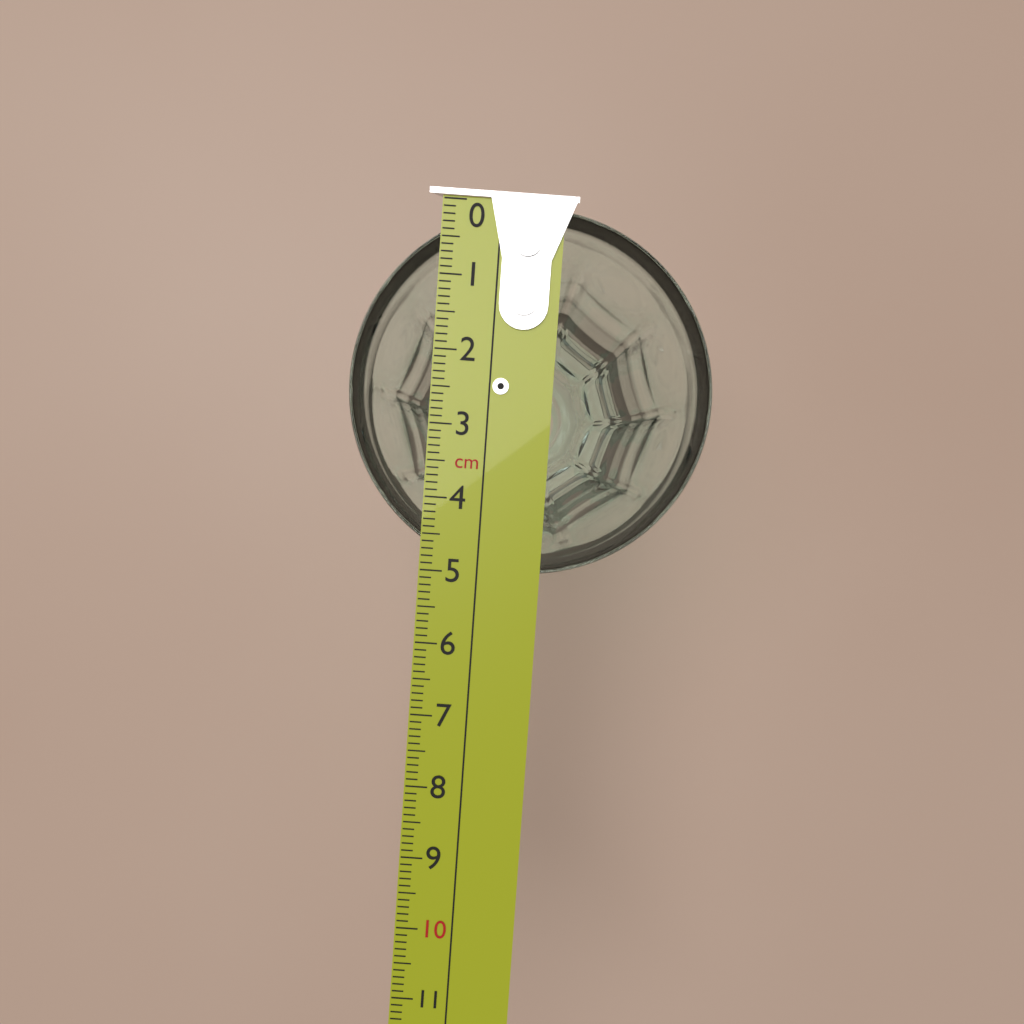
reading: 5.0 cm
